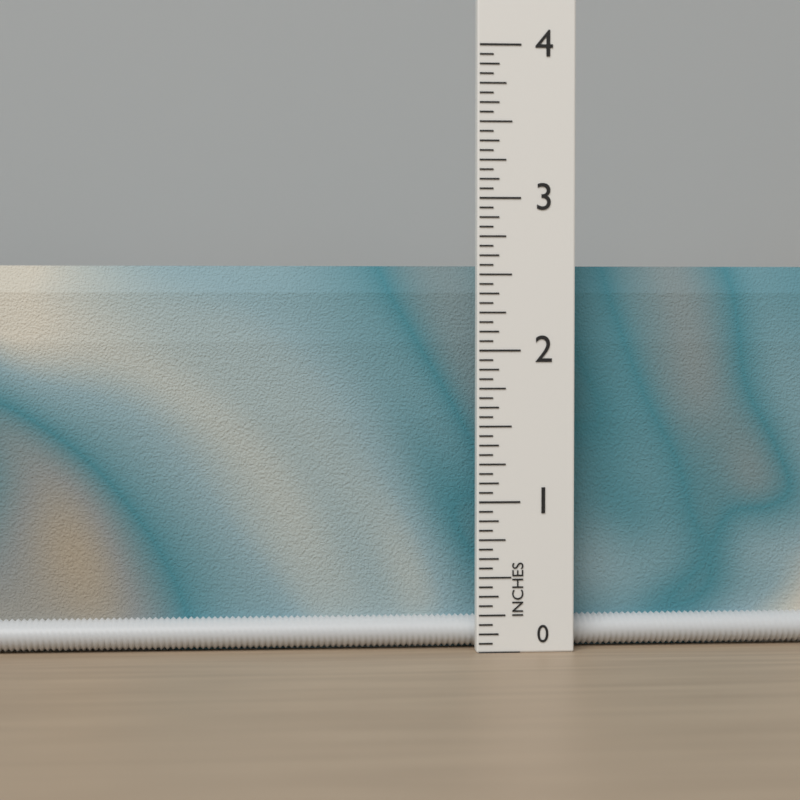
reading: 2.5625 in
